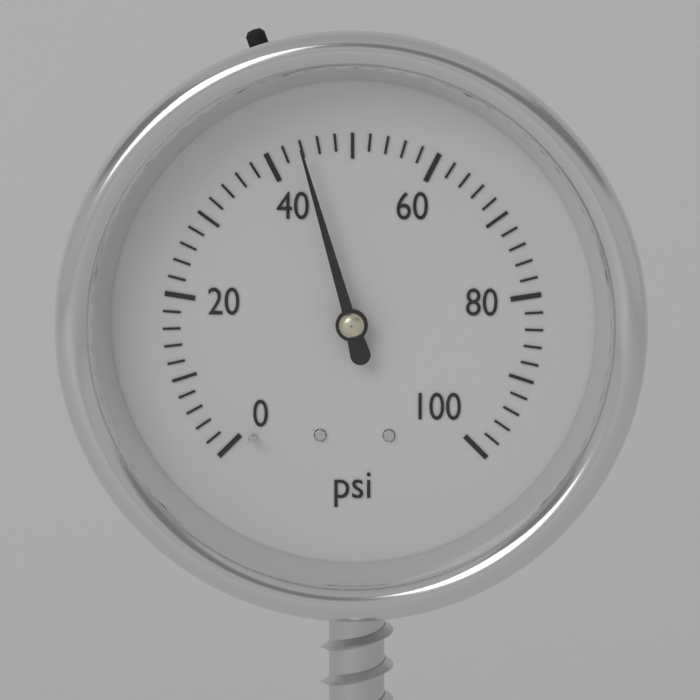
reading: 44 psi
